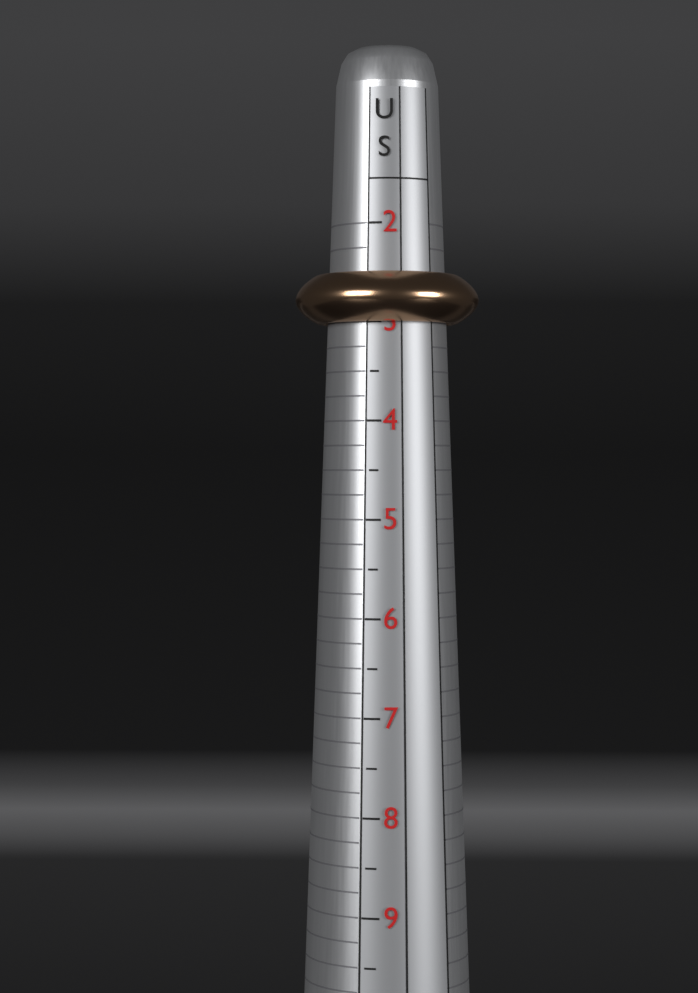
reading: 3.00 US
